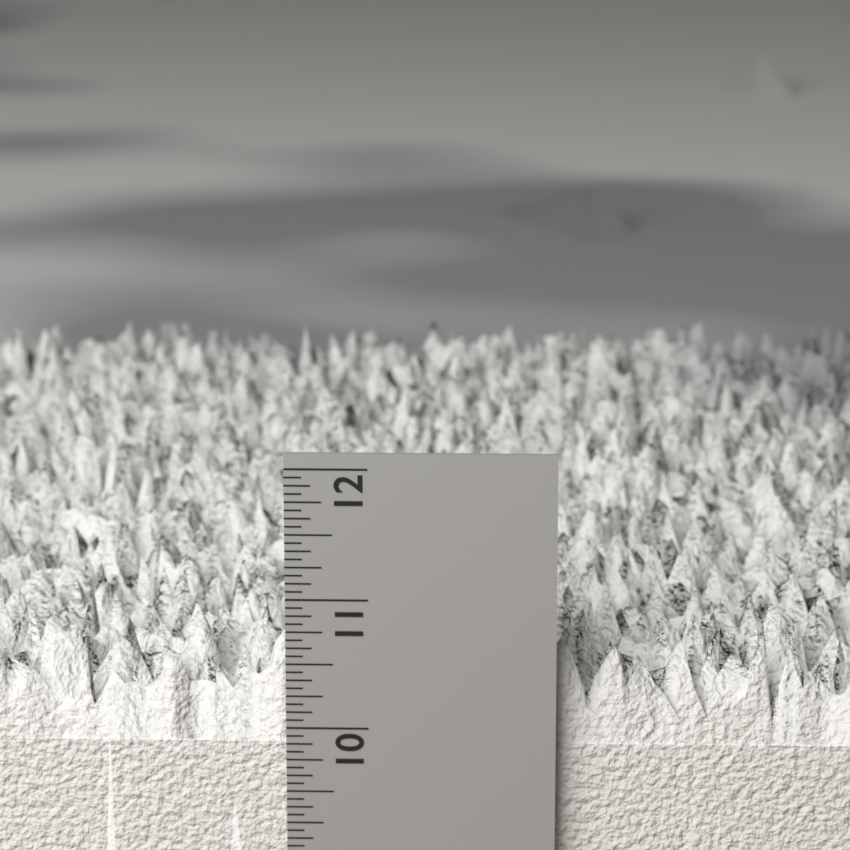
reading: 10.9375 in
